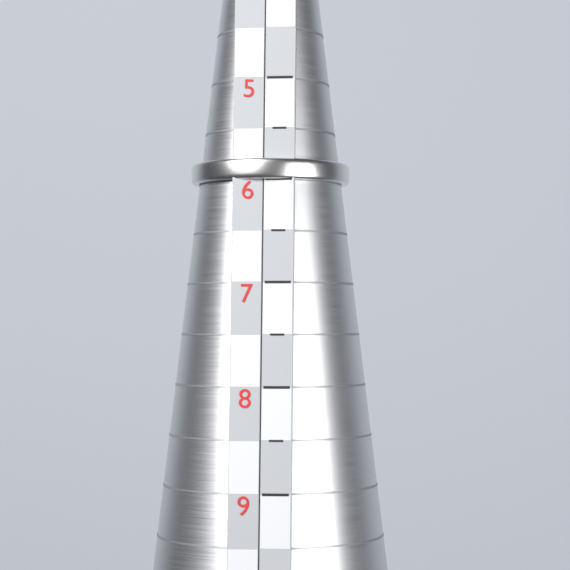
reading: 6.0 (no unit)
